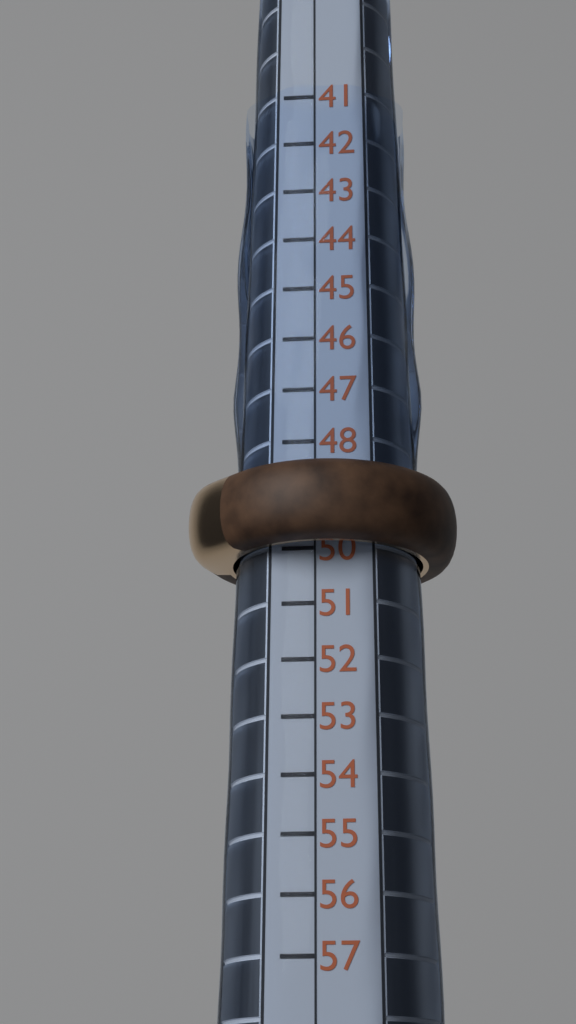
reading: 50 (no unit)
